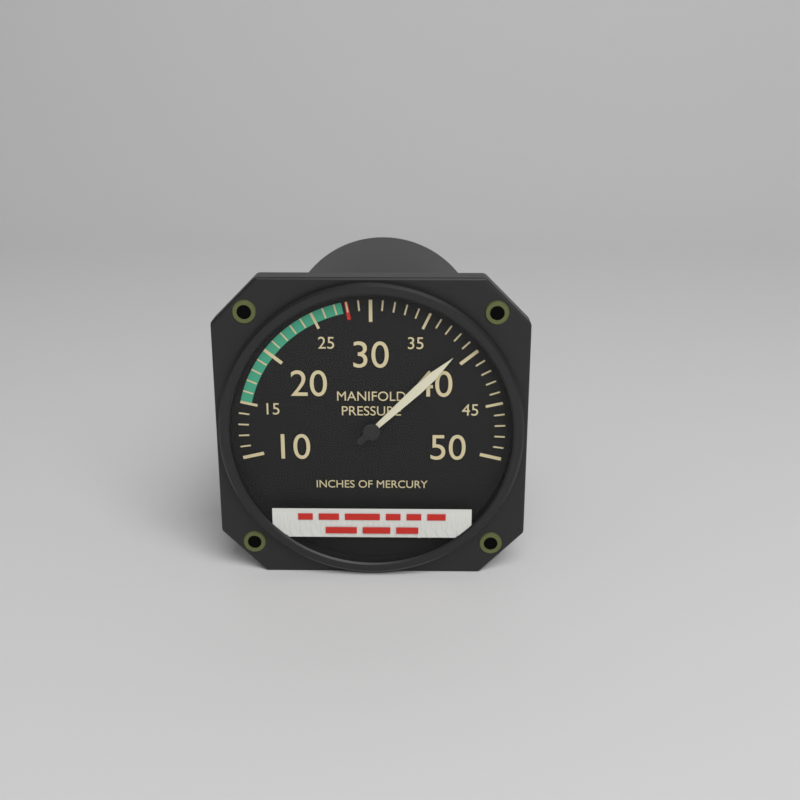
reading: 39 inHg
